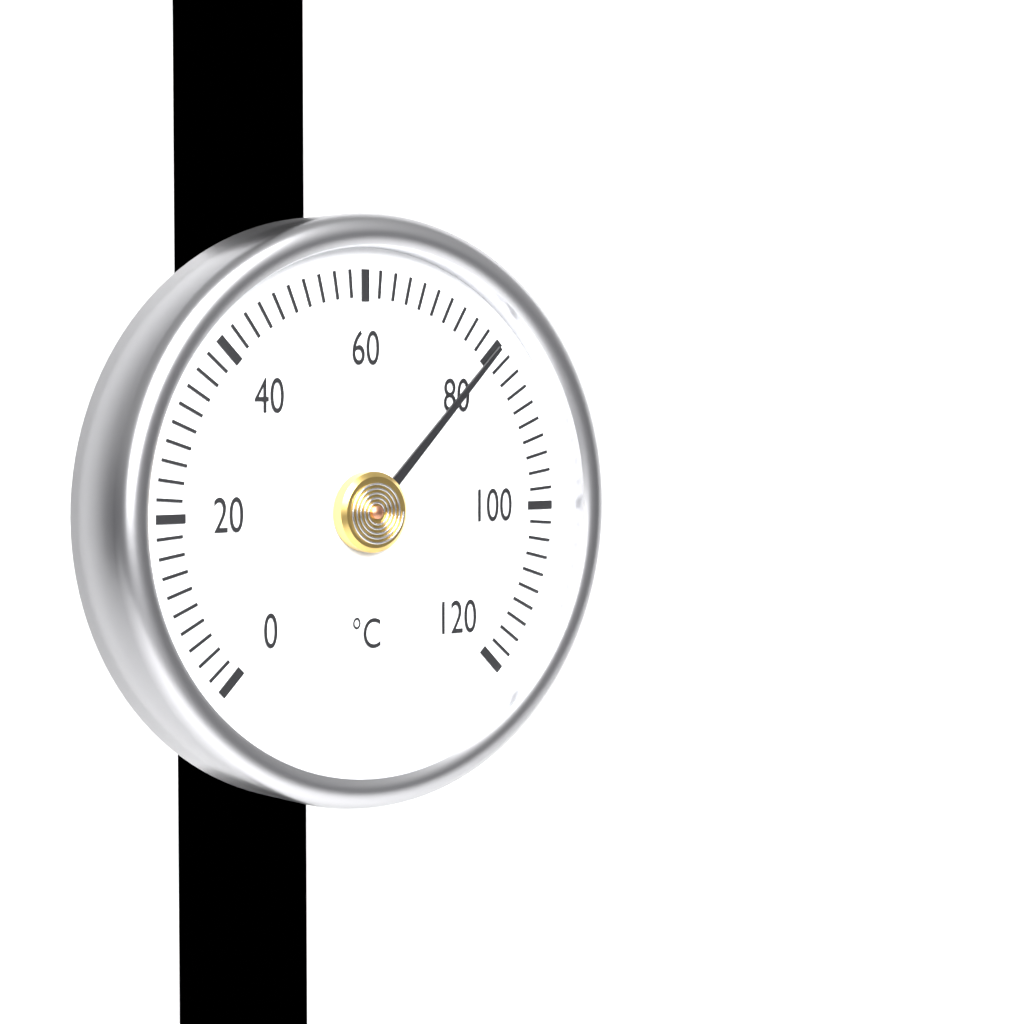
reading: 80 °C
